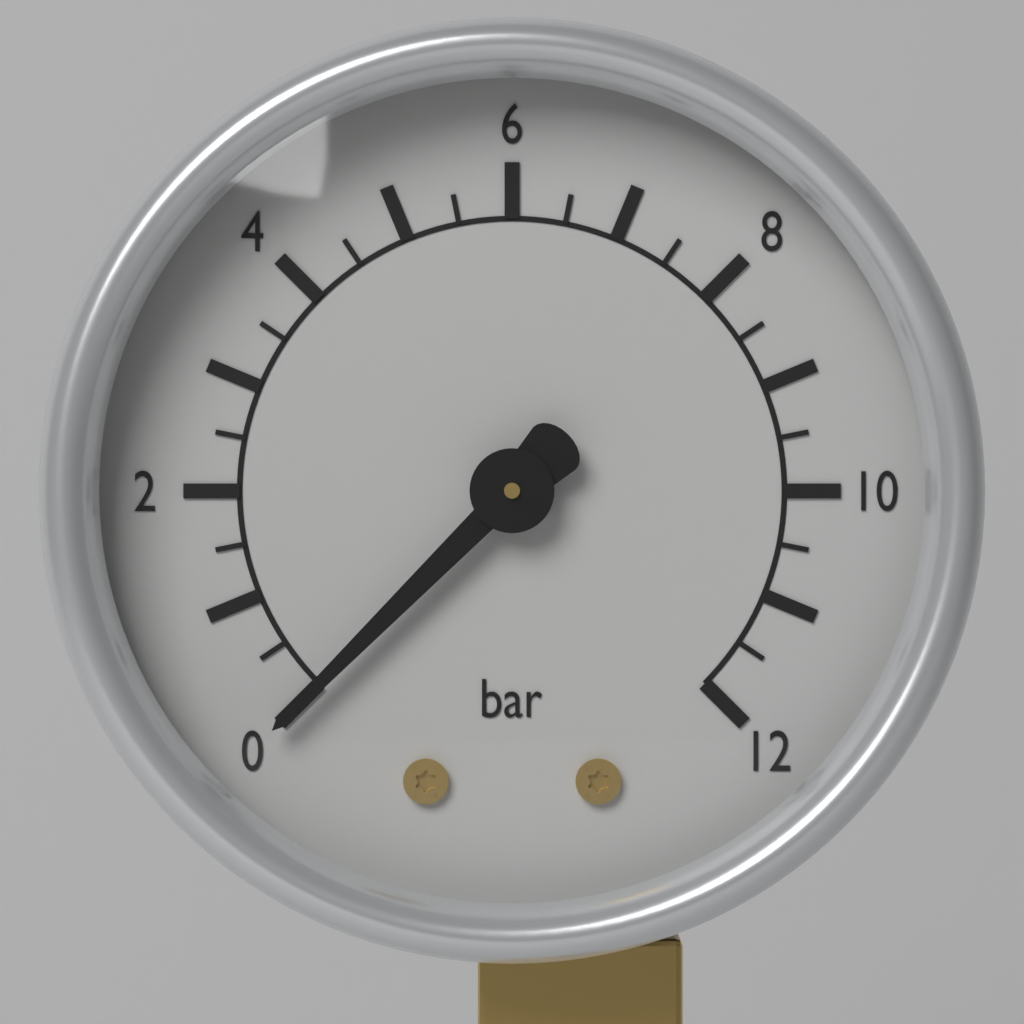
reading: 0.0 bar
